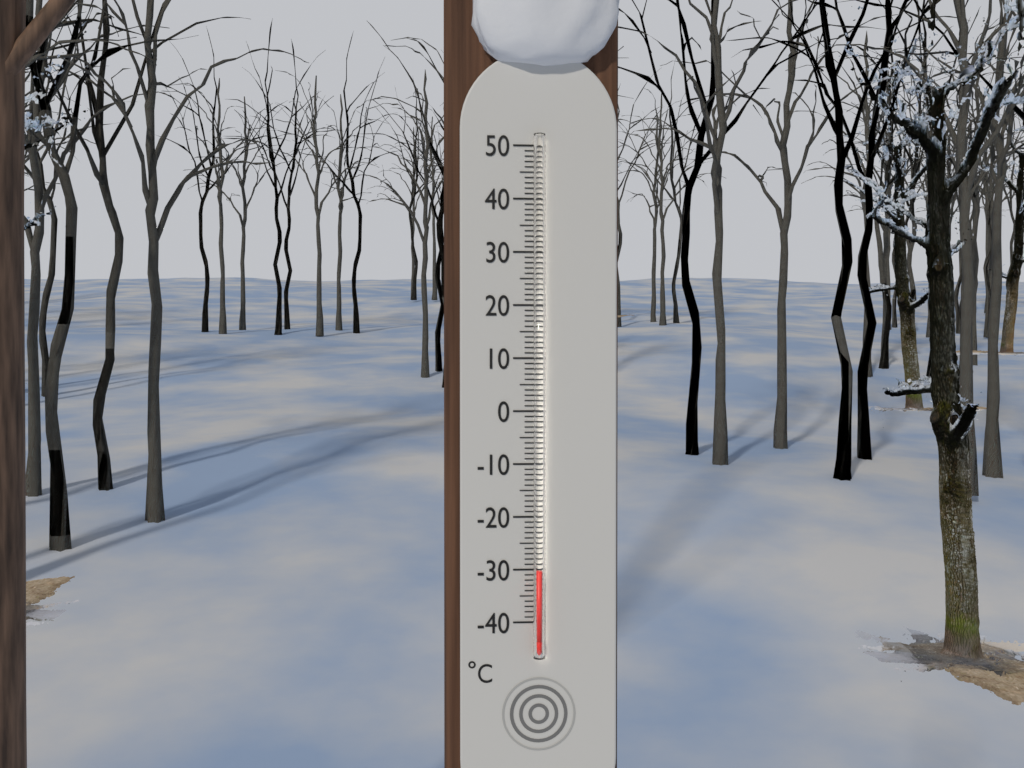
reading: -30 °C
